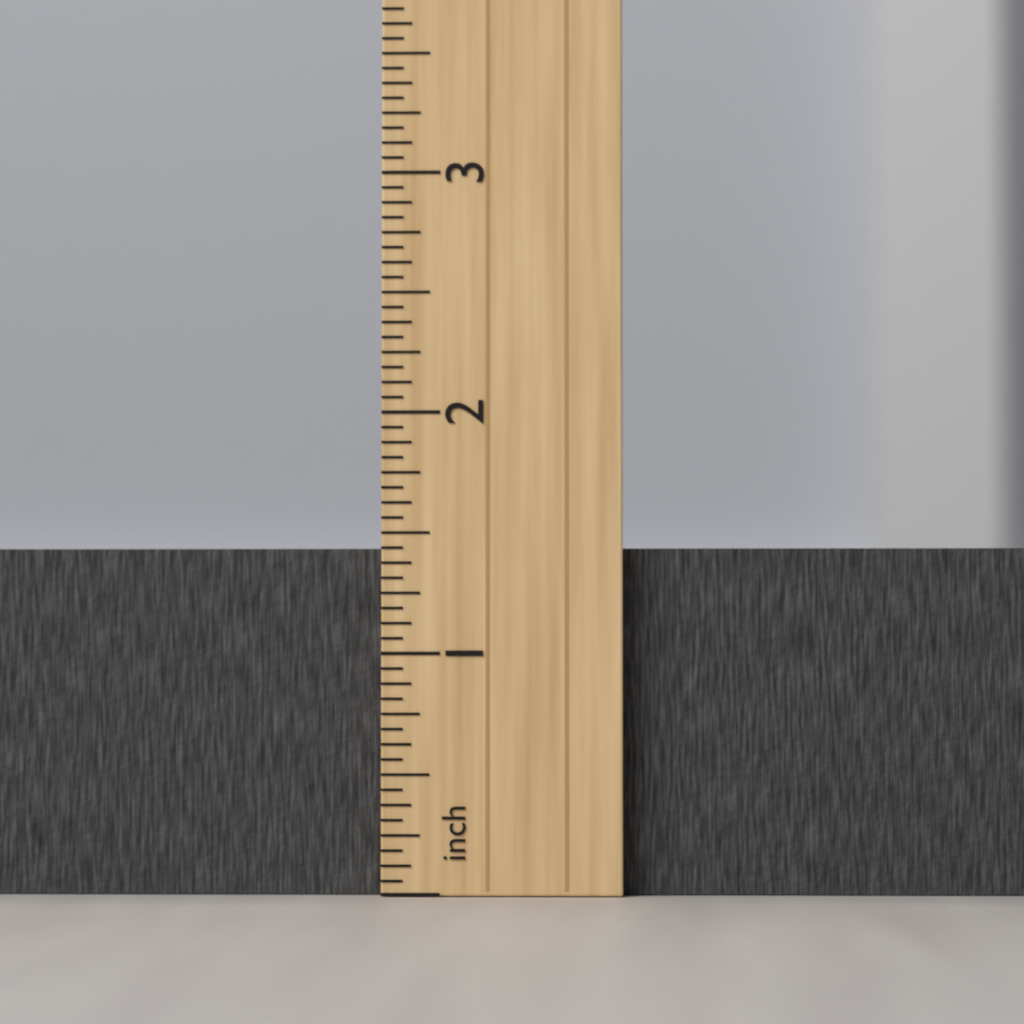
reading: 1.4375 inch
